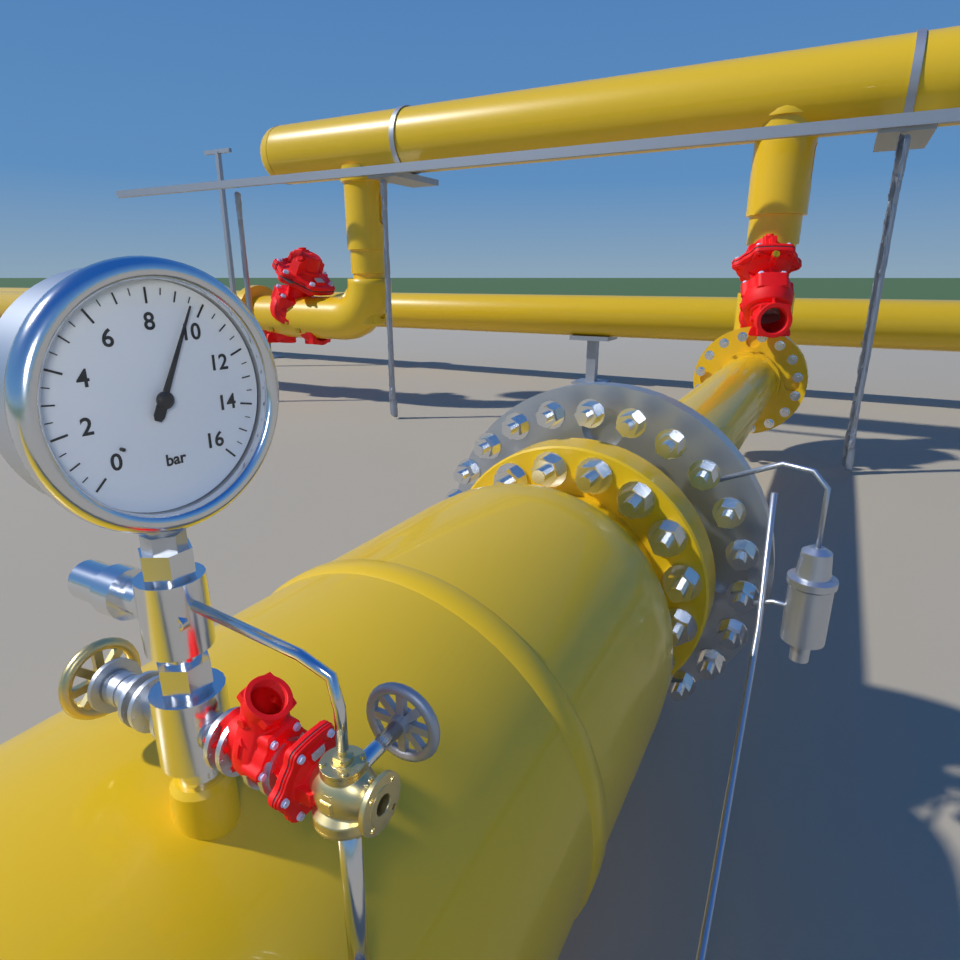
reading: 9.5 bar
